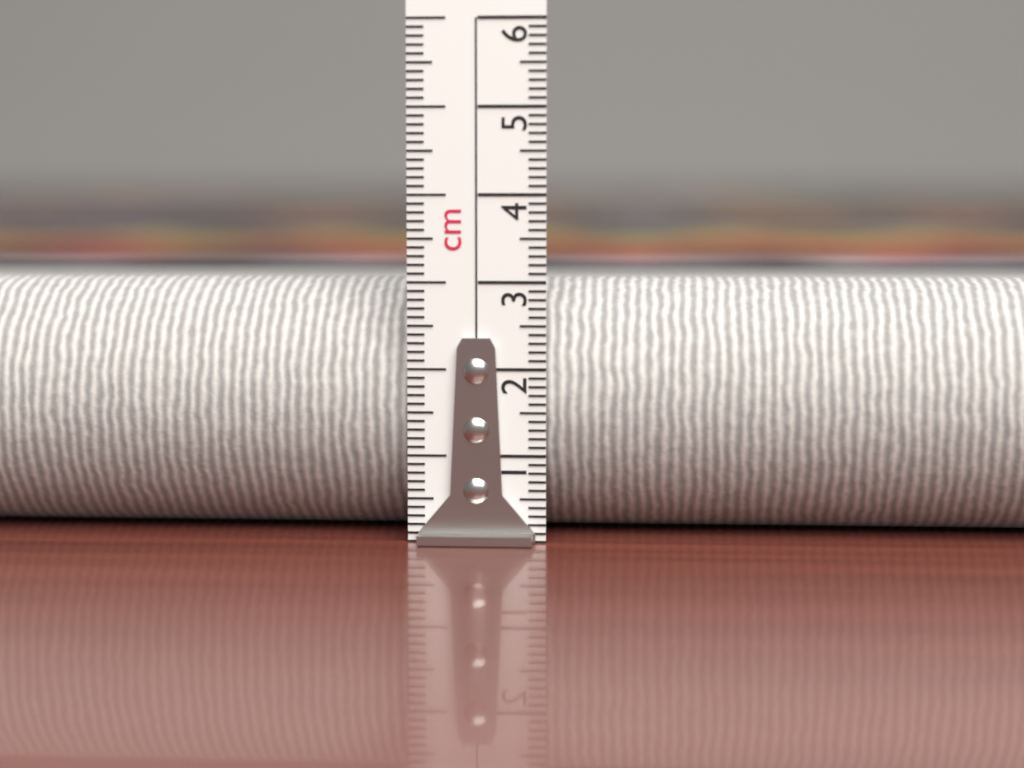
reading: 3.0 cm
